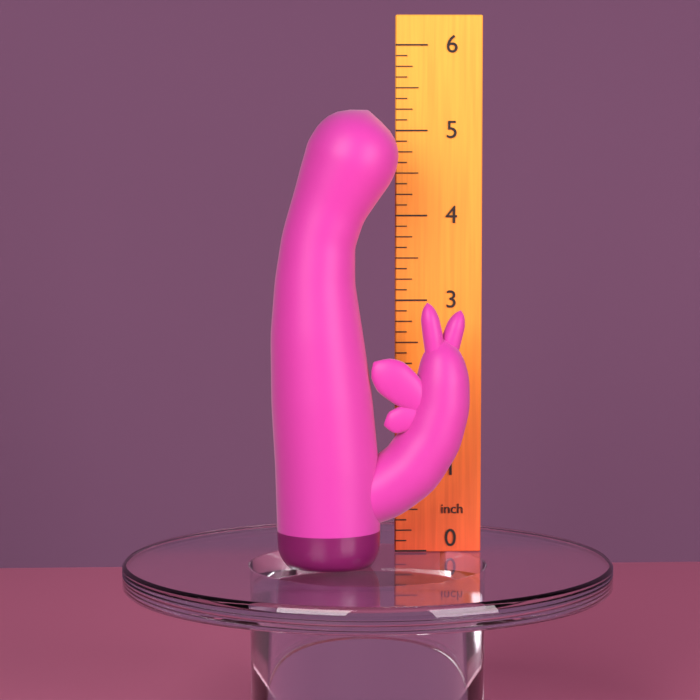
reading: 5.250 inch
